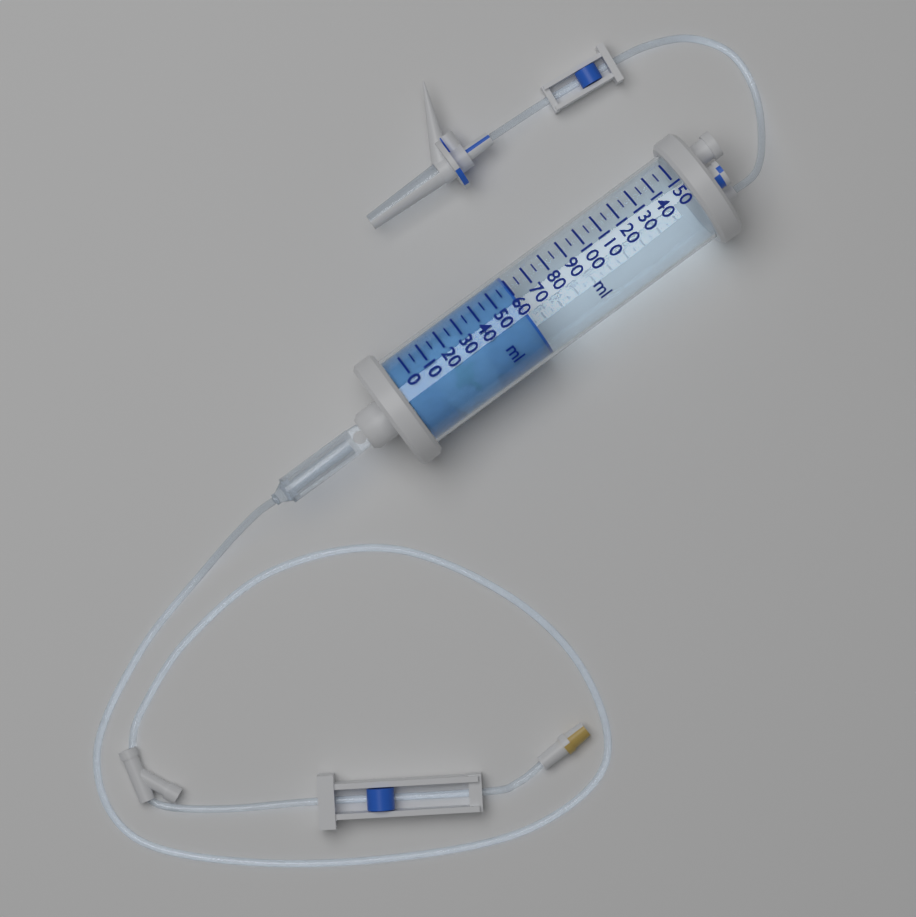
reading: 60 ml
